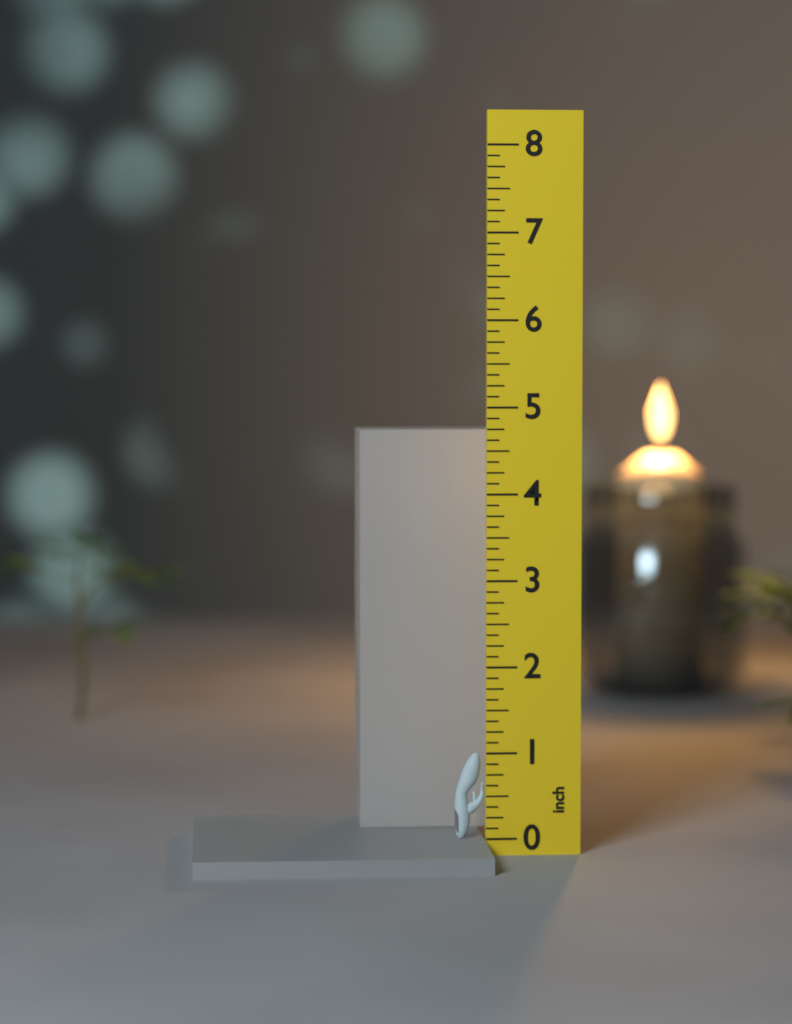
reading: 1.000 inch
